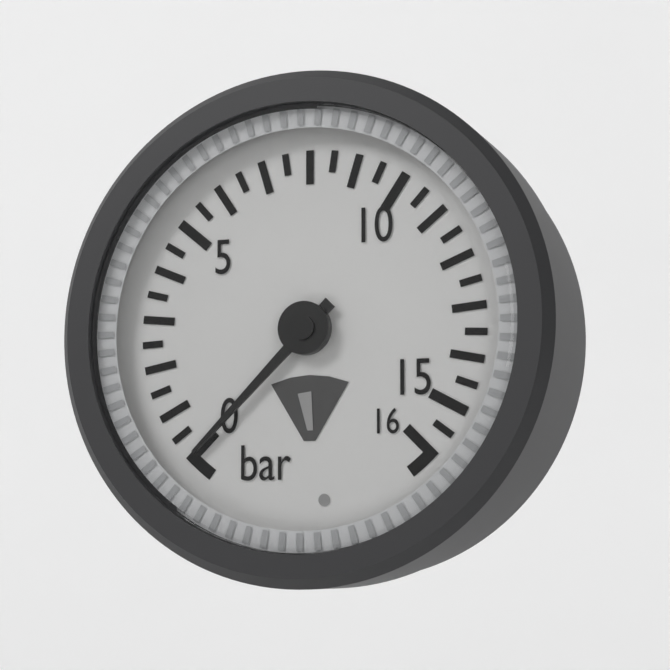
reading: 0.0 bar
